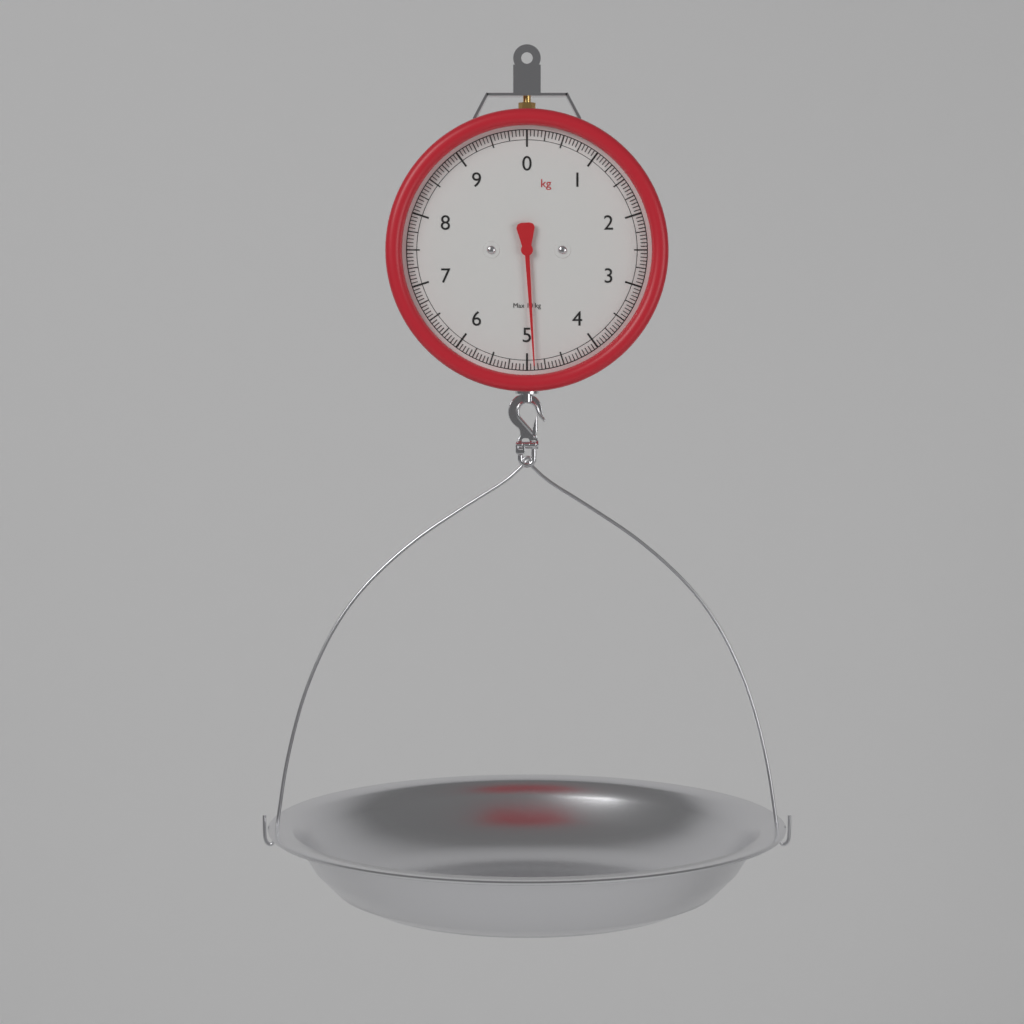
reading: 4.90 kg
